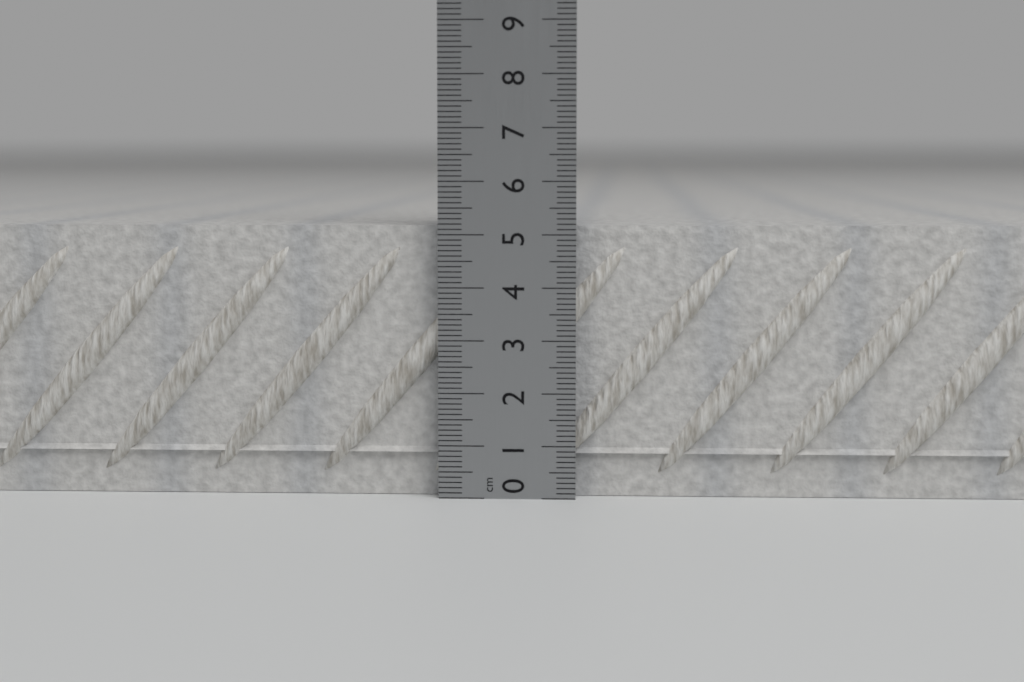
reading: 5.2 cm
